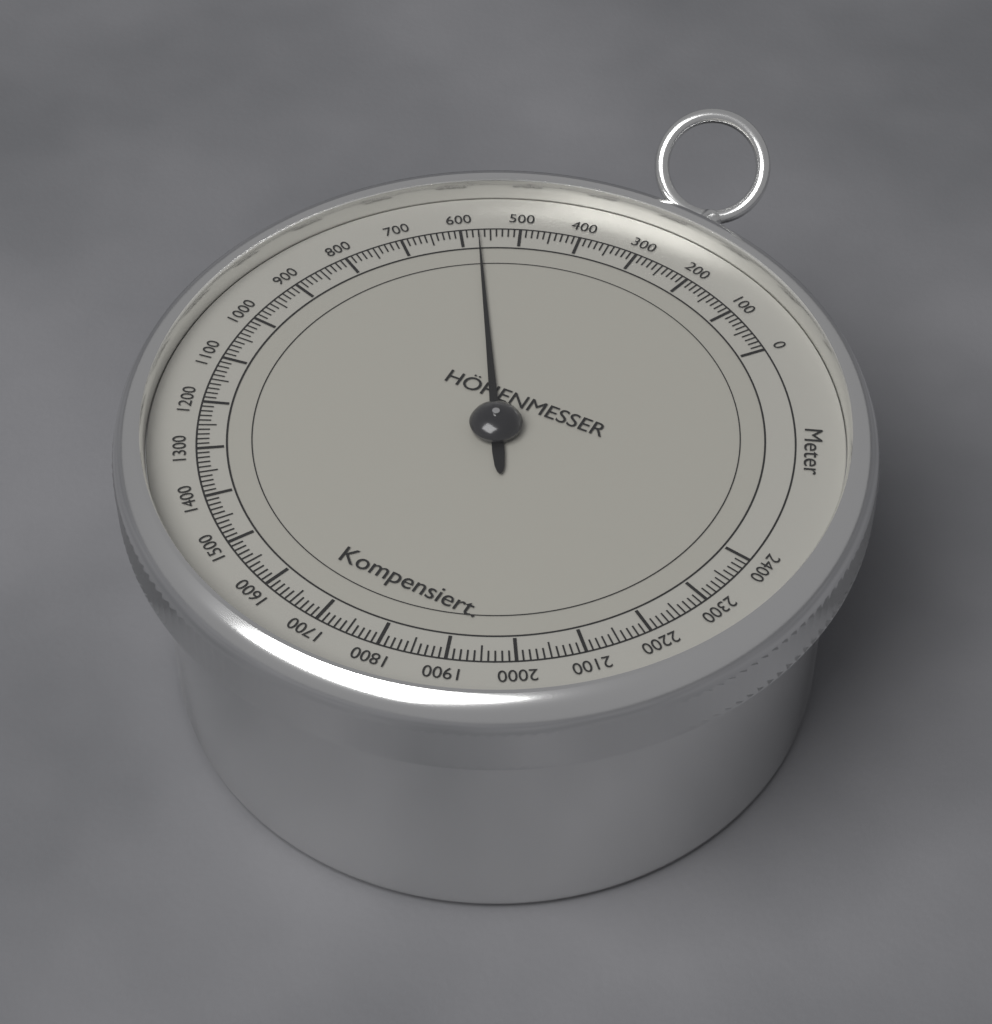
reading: 570 m
